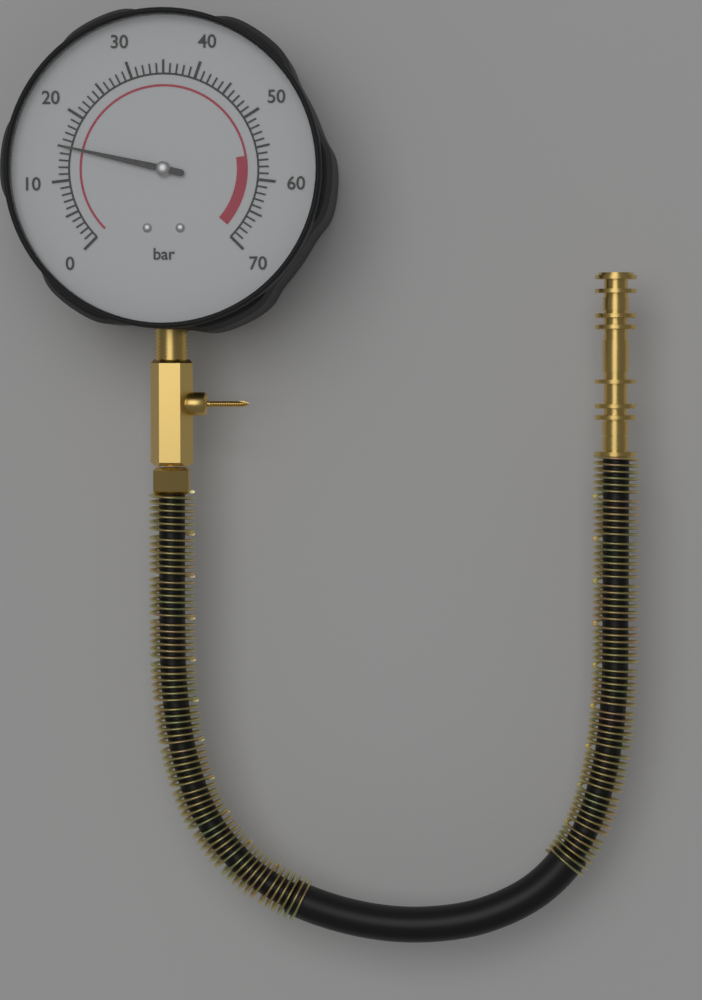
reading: 15 bar
